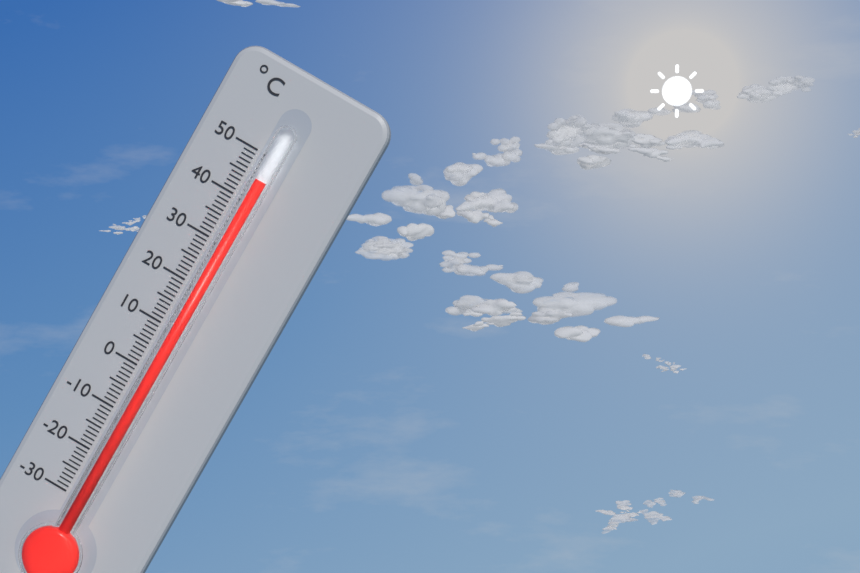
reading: 45 °C
